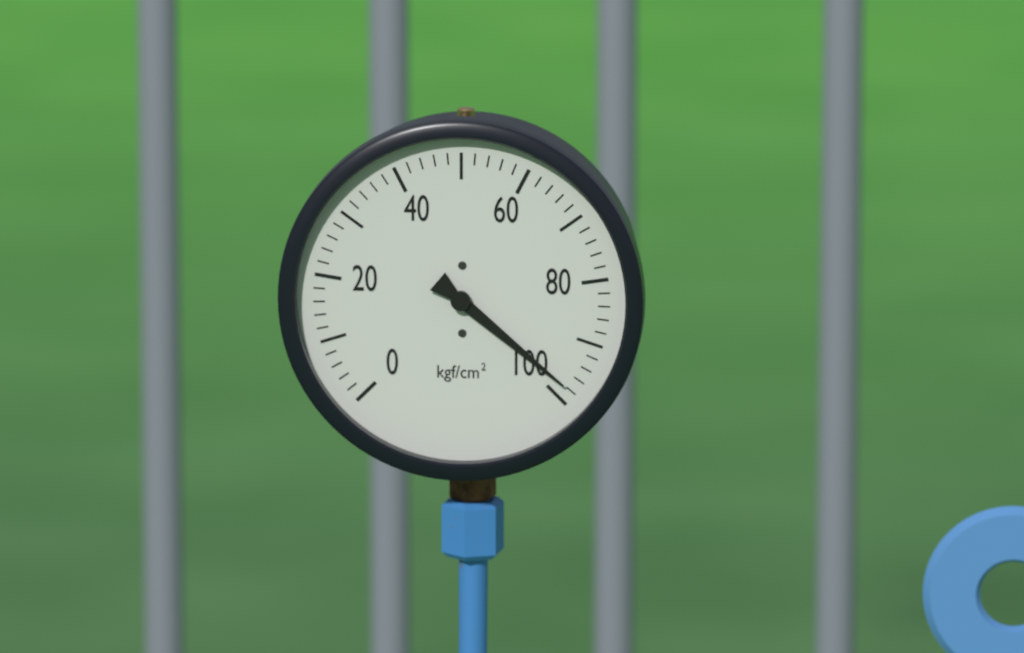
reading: 98 kgf/cm²
